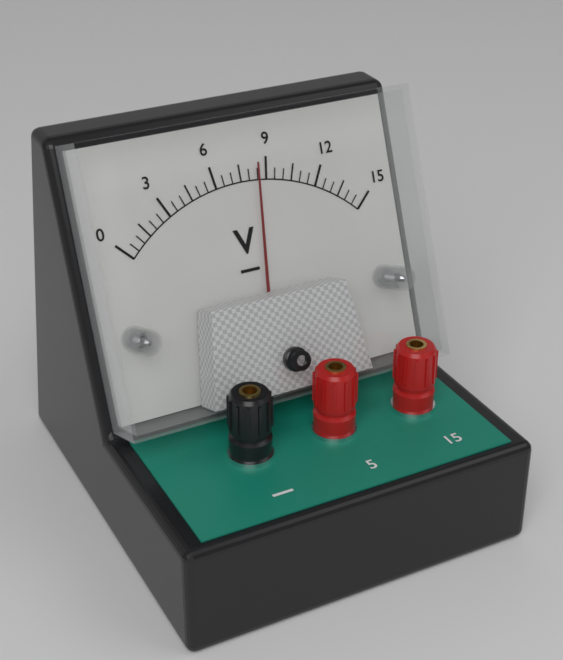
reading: 8.5 V
